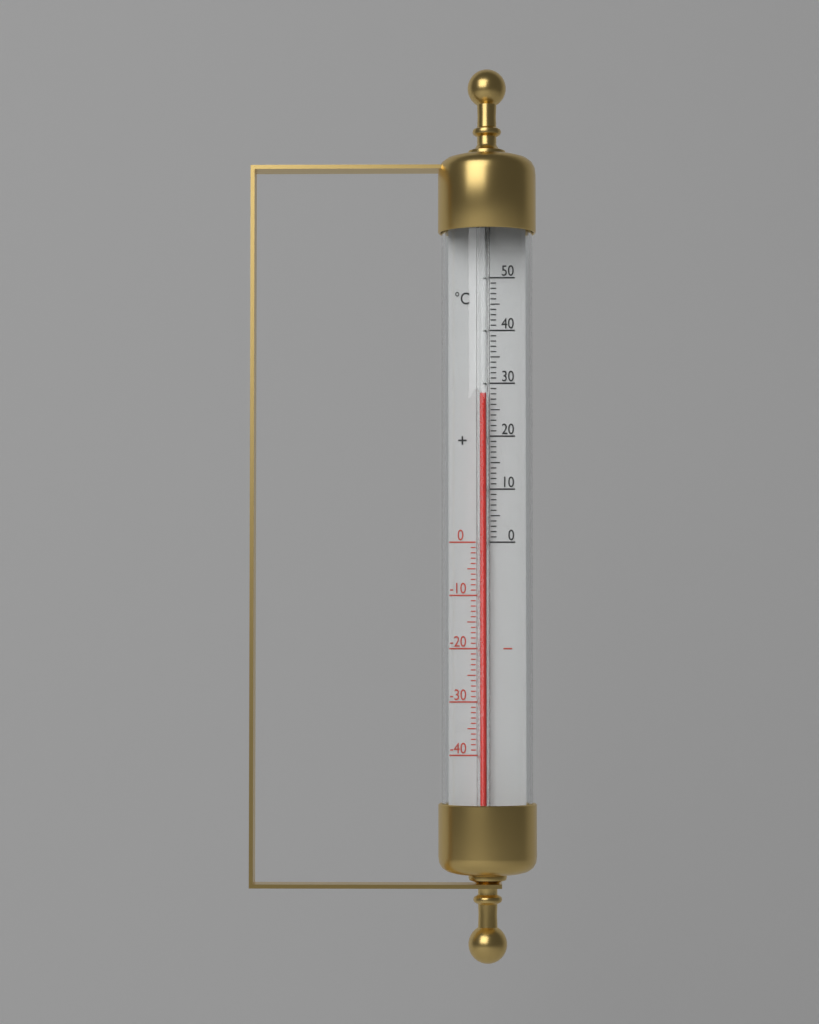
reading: 28 °C
